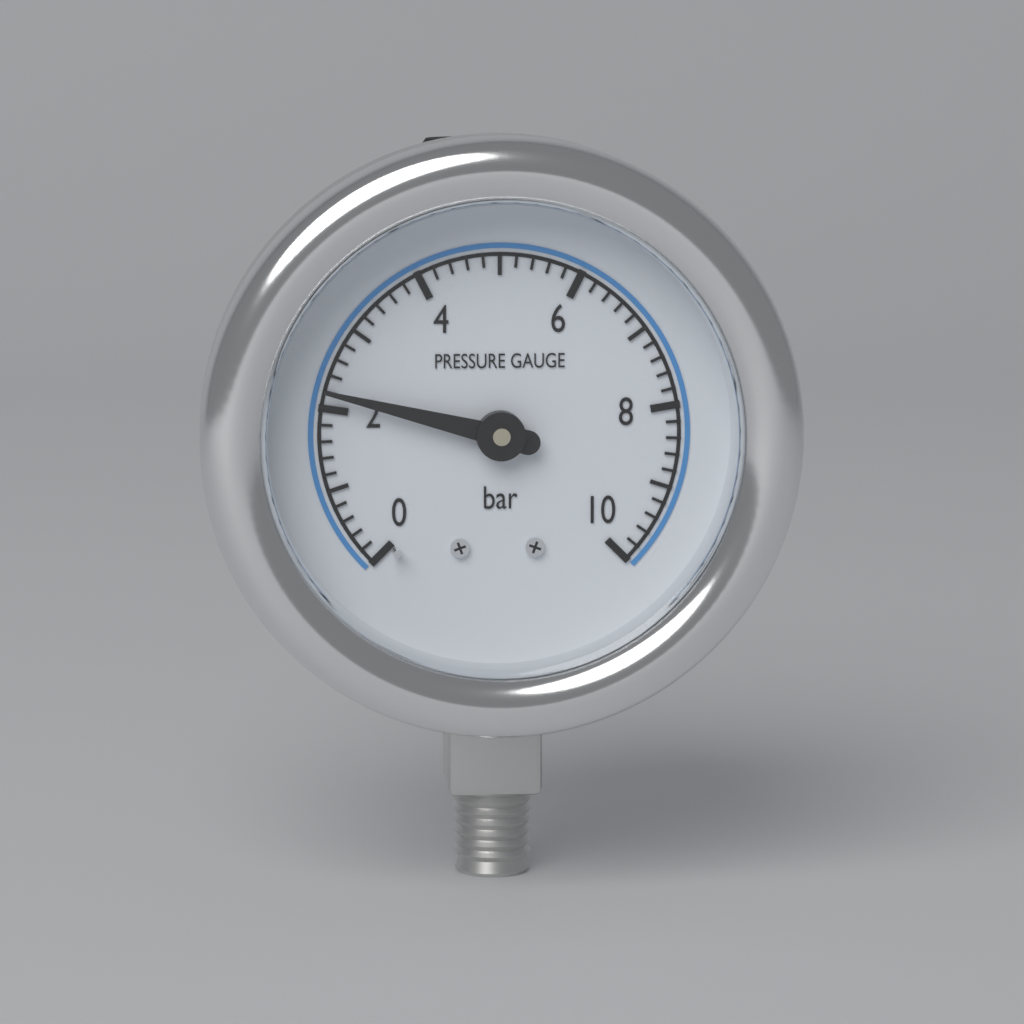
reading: 2.2 bar
